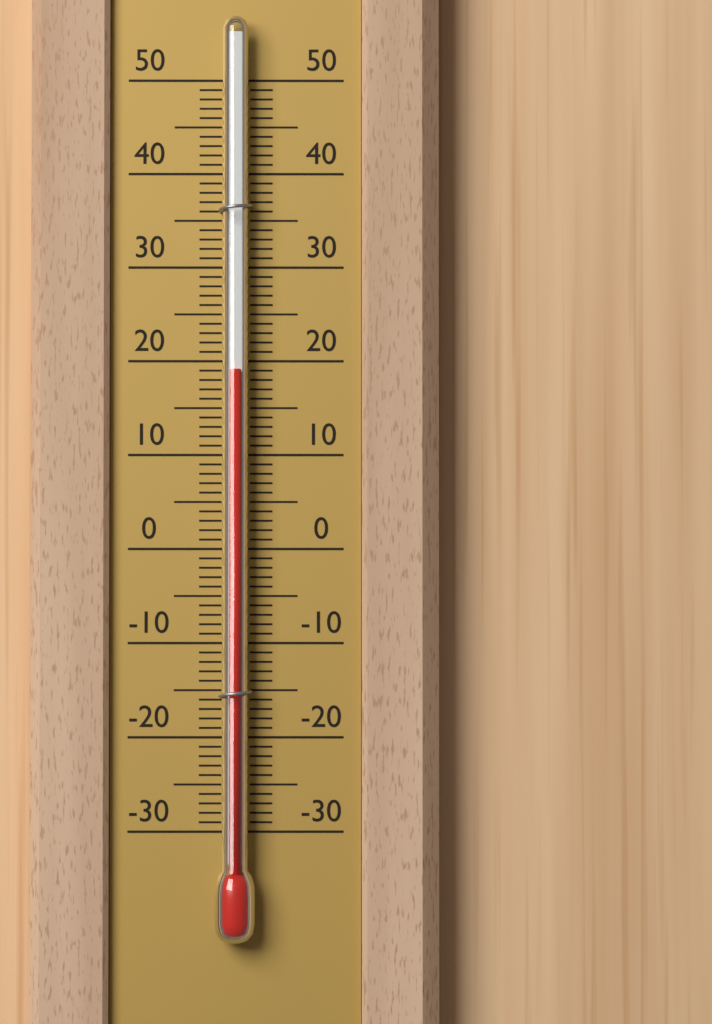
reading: 19 (no unit)
